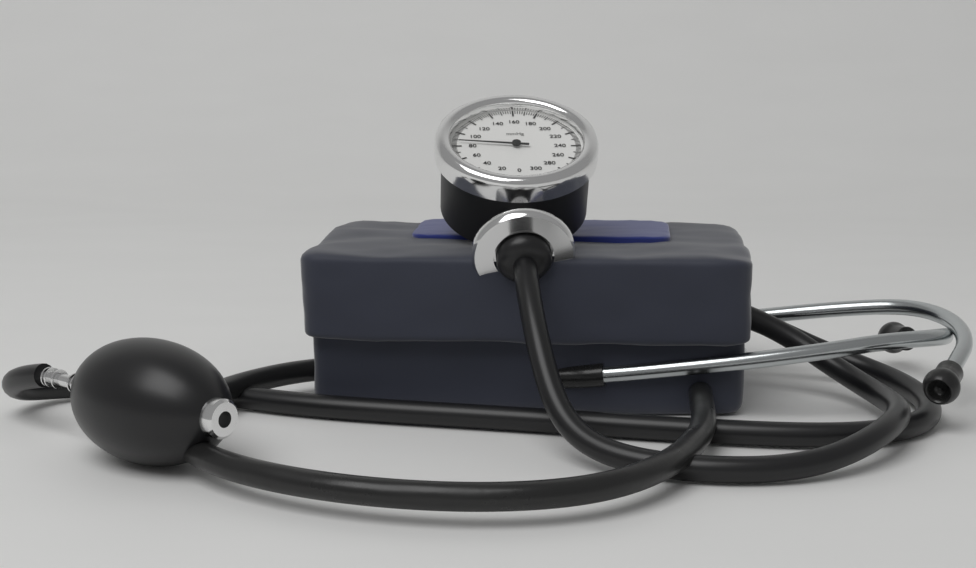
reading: 86 mmHg
